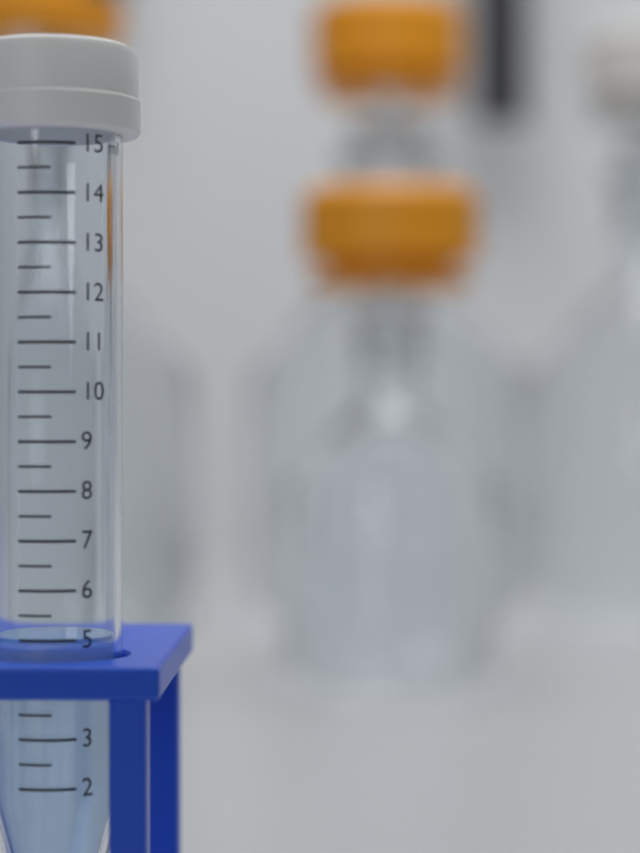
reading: 5.0 ml
